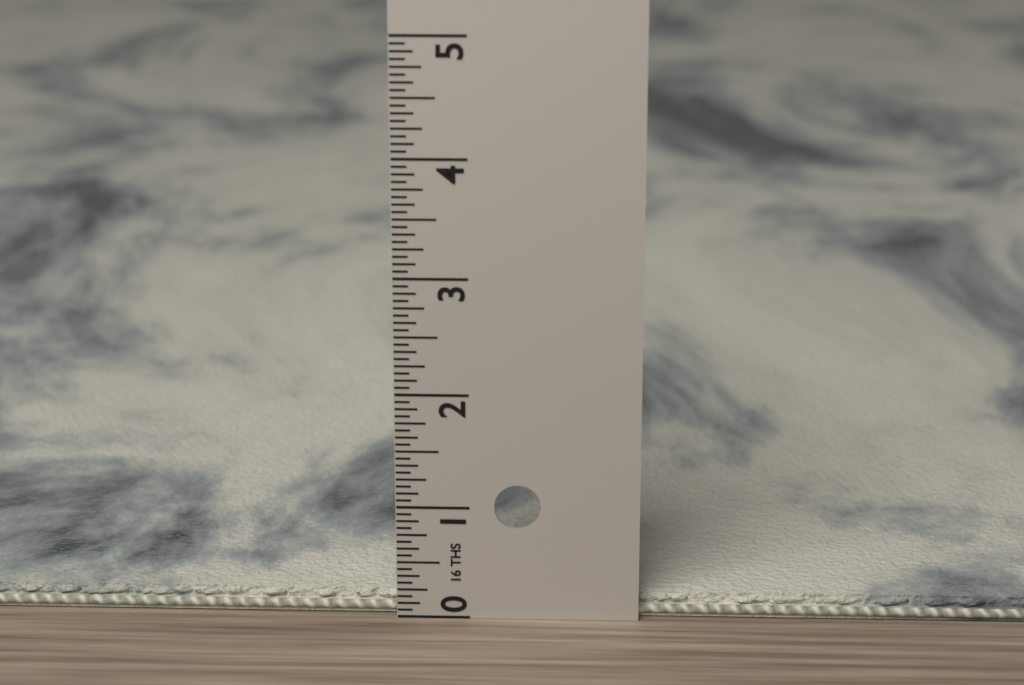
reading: 0.1875 in
